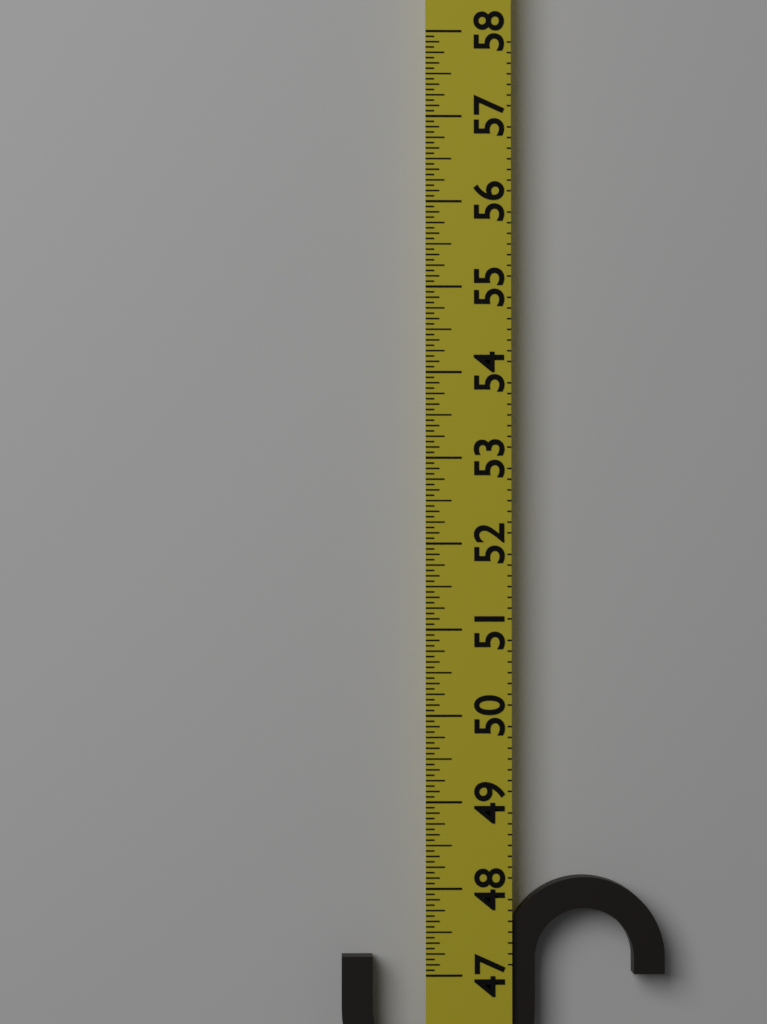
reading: 48.1250 (no unit)
